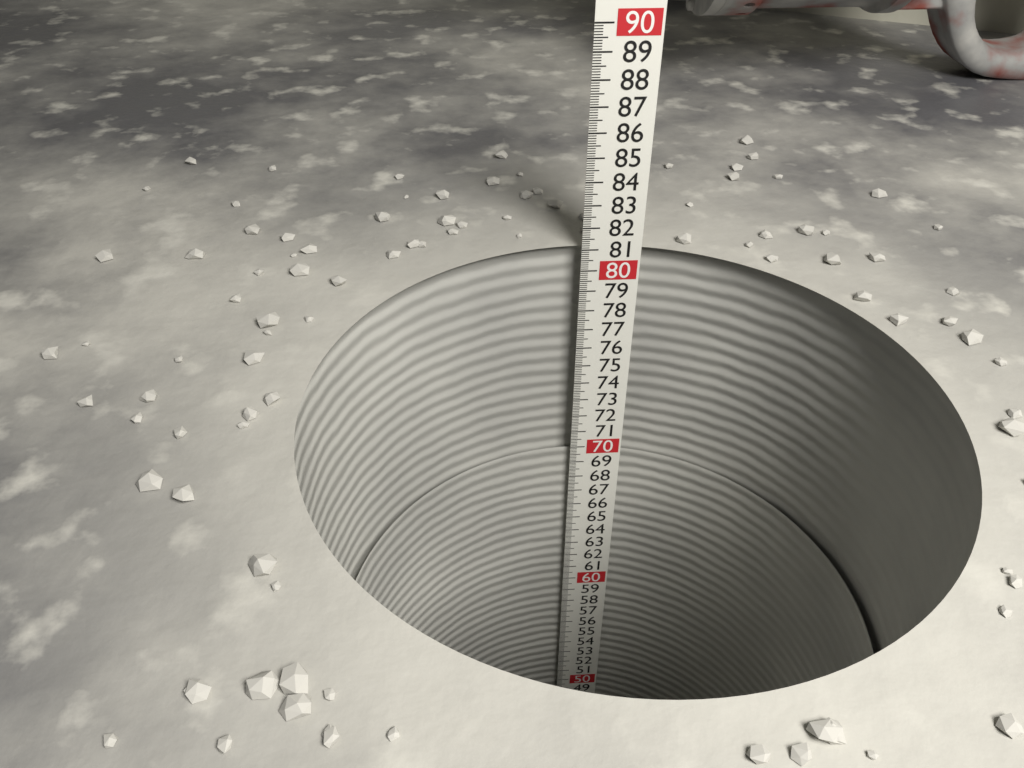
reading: 69.7 (no unit)
